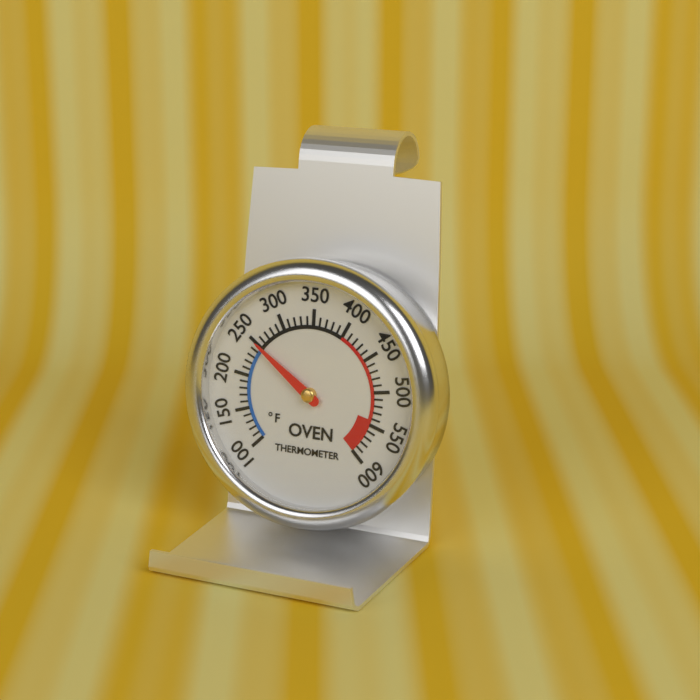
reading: 250 °F
